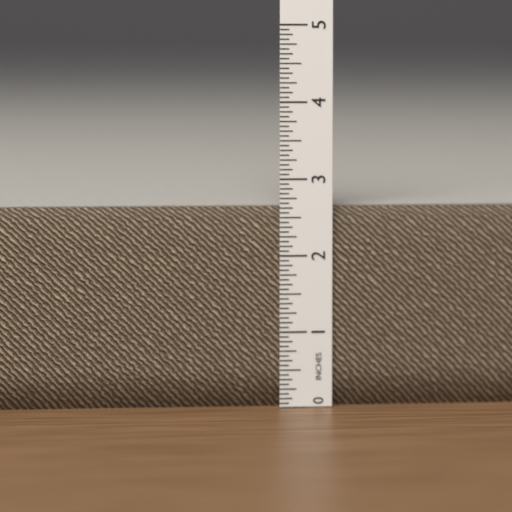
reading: 2.6250 in
